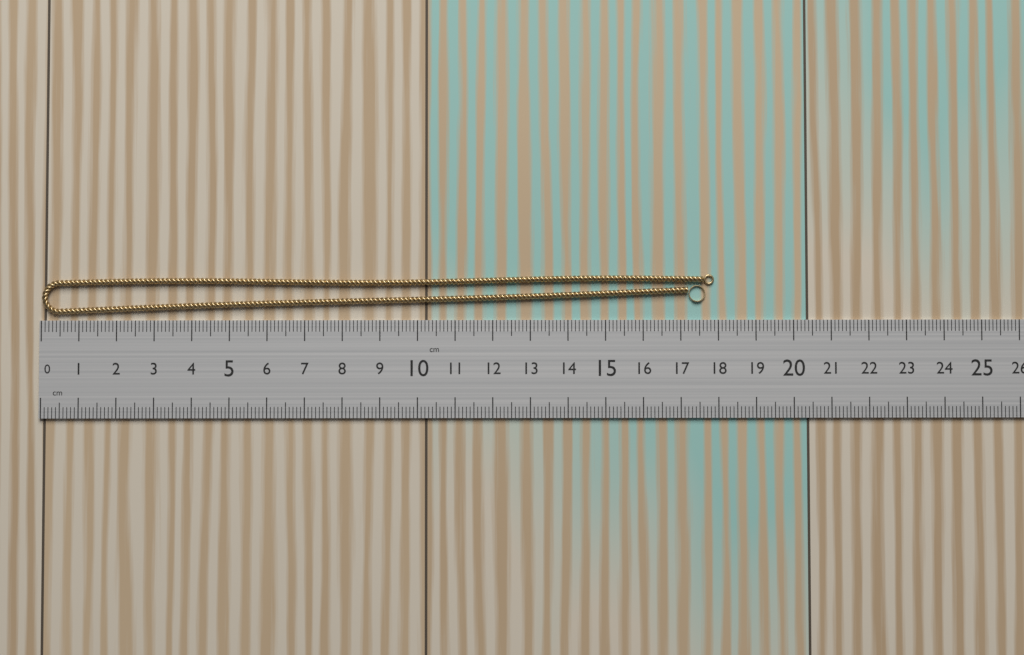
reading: 17.9 cm
